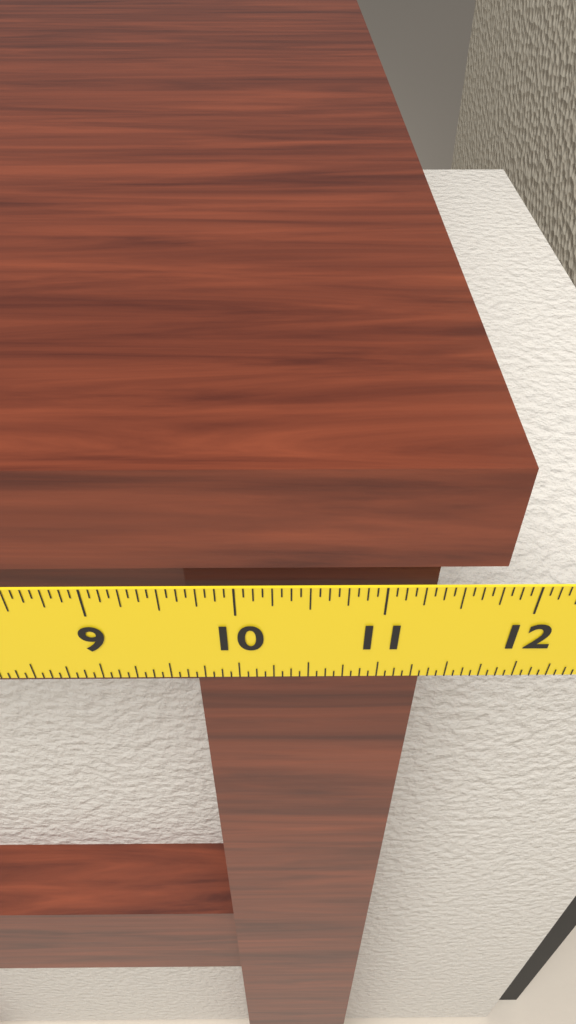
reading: 11.7500 in
